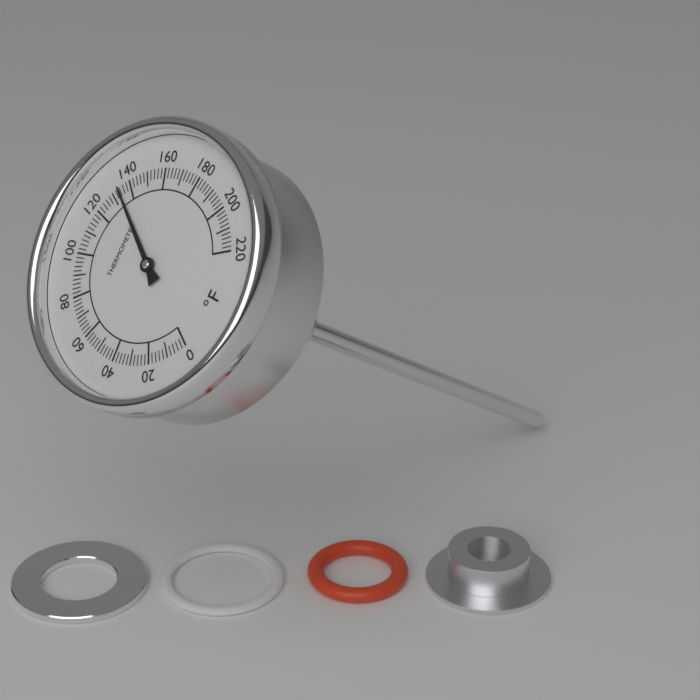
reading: 134 °F
